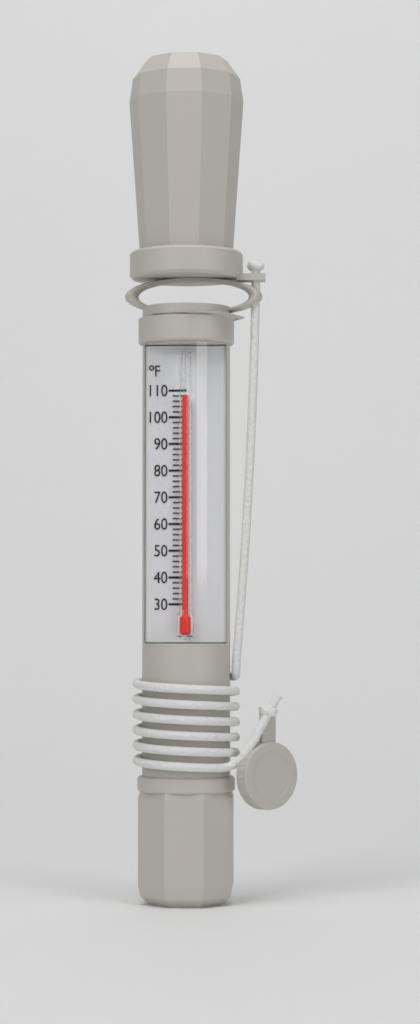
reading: 108 °F
